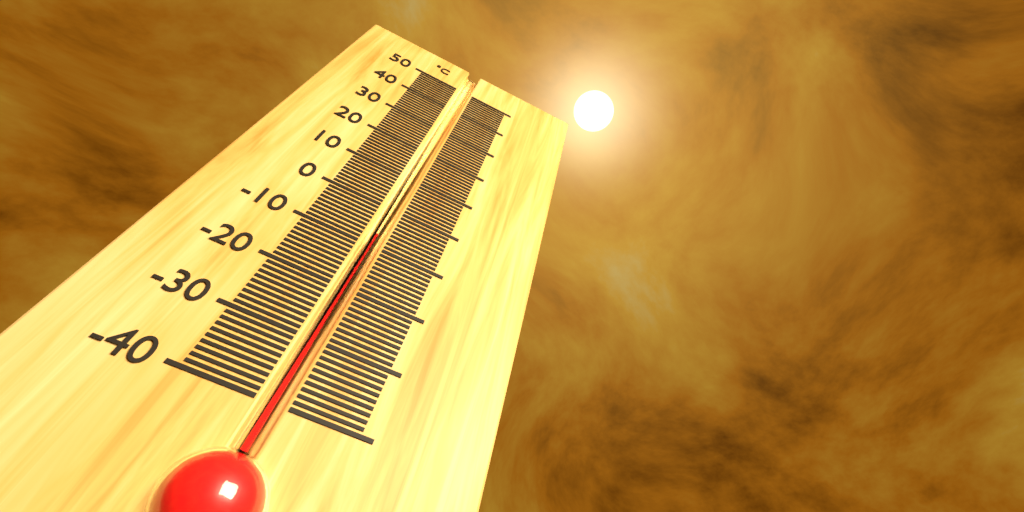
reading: -7 °C
